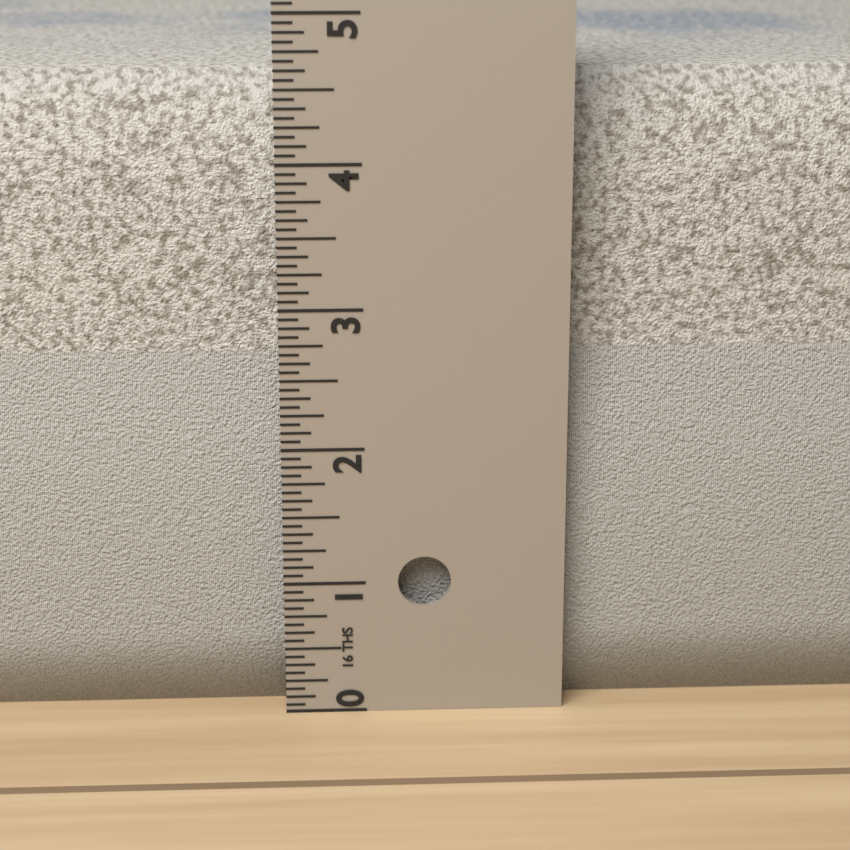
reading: 4.5625 in
